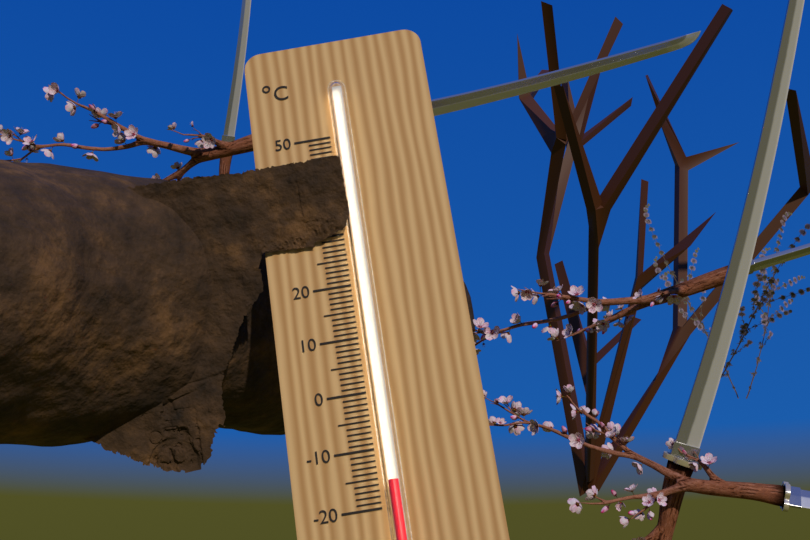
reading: -16 °C
